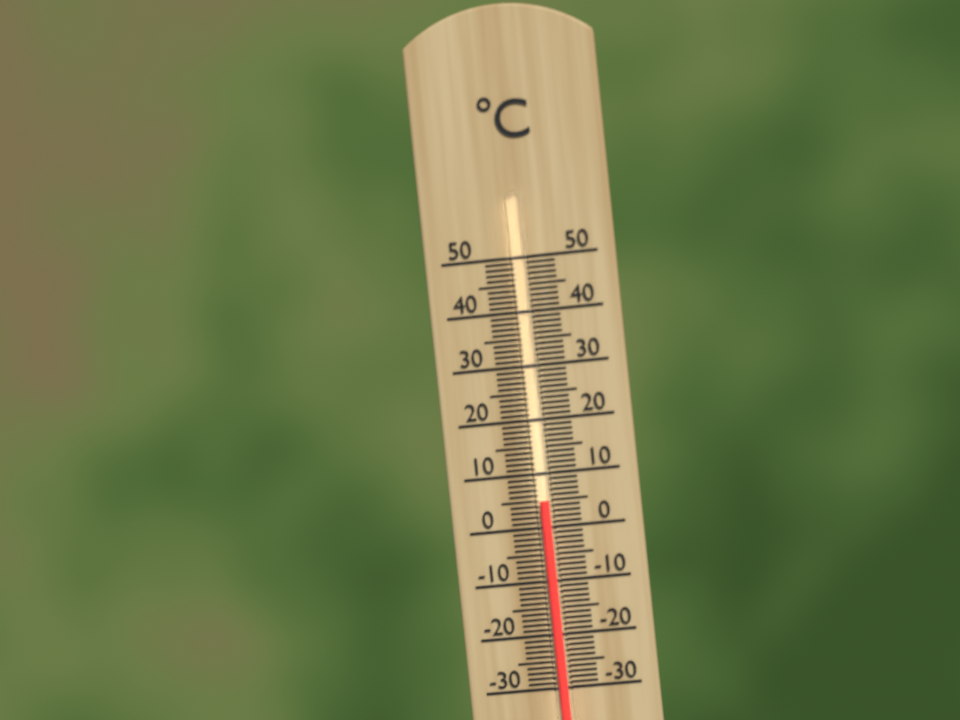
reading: 5 °C
